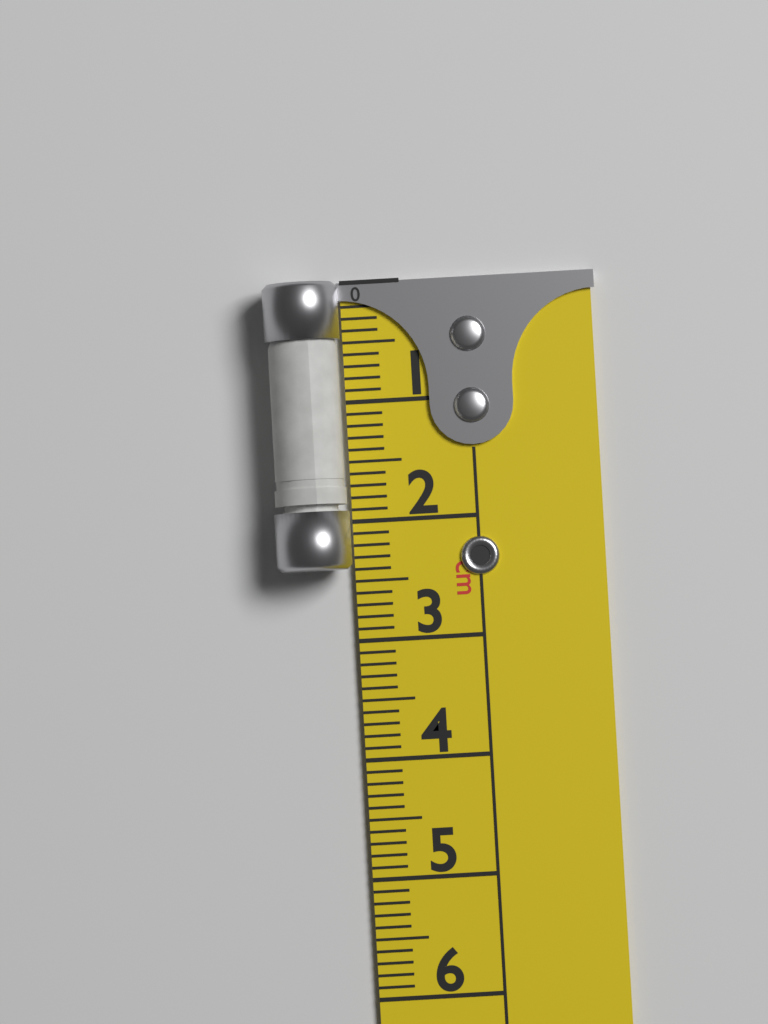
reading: 2.4 cm
